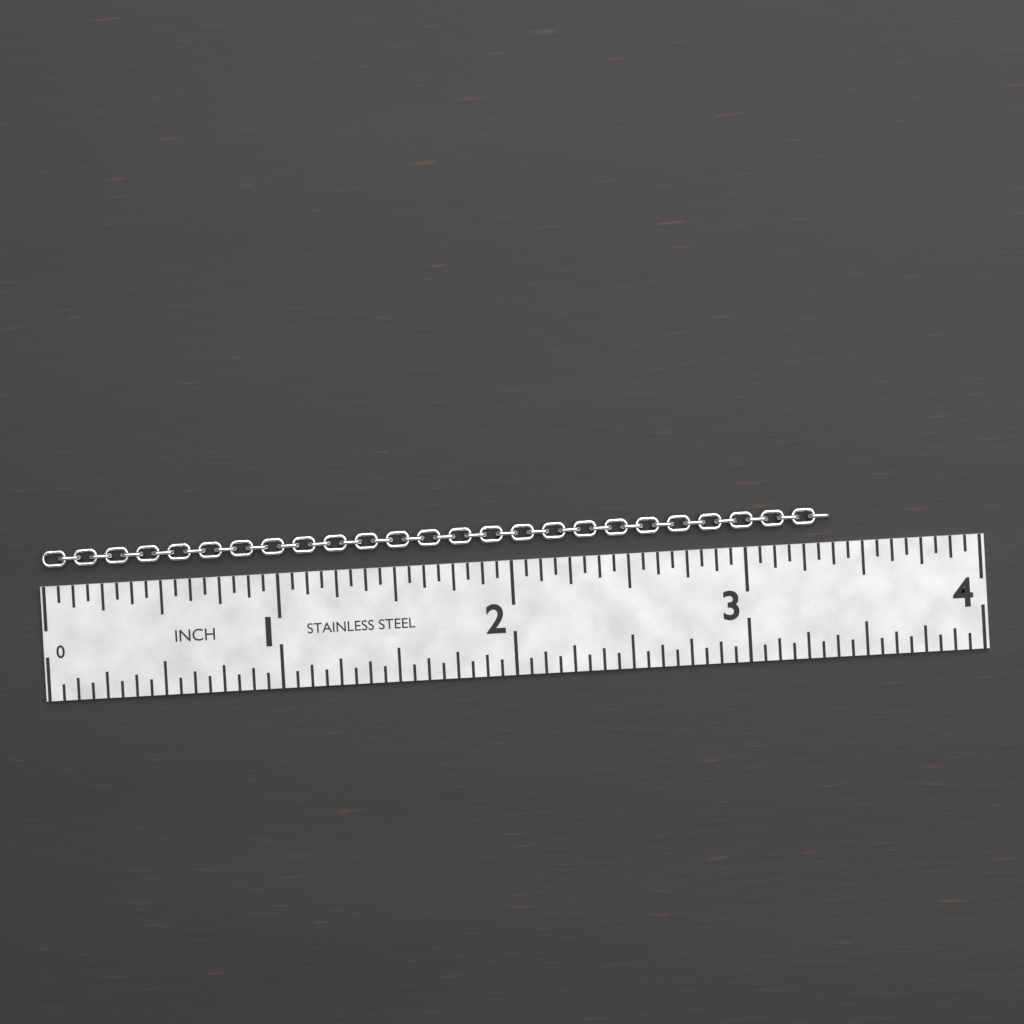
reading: 3.3750 in
